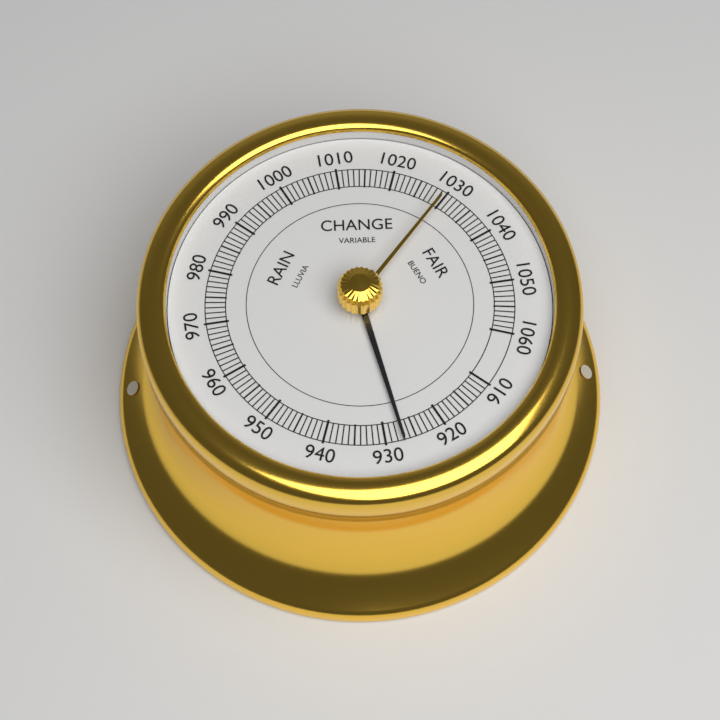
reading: 927 (no unit)
